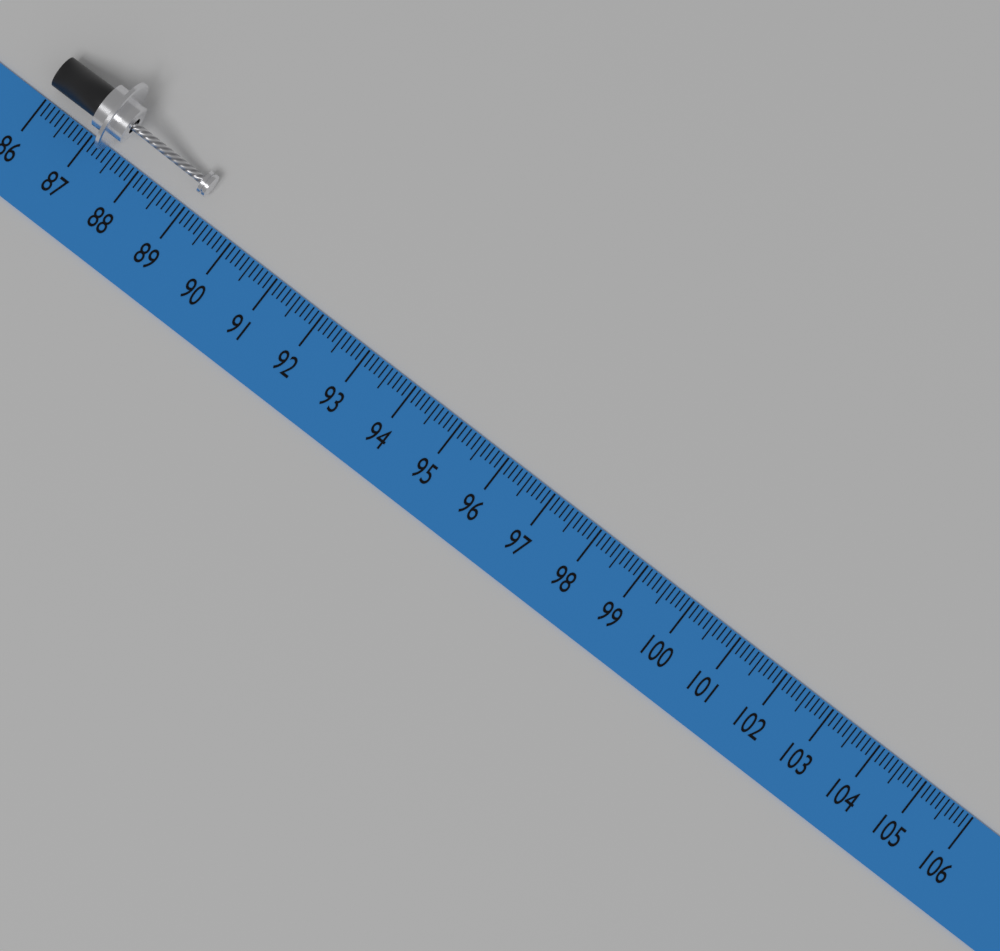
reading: 89.2 (no unit)
